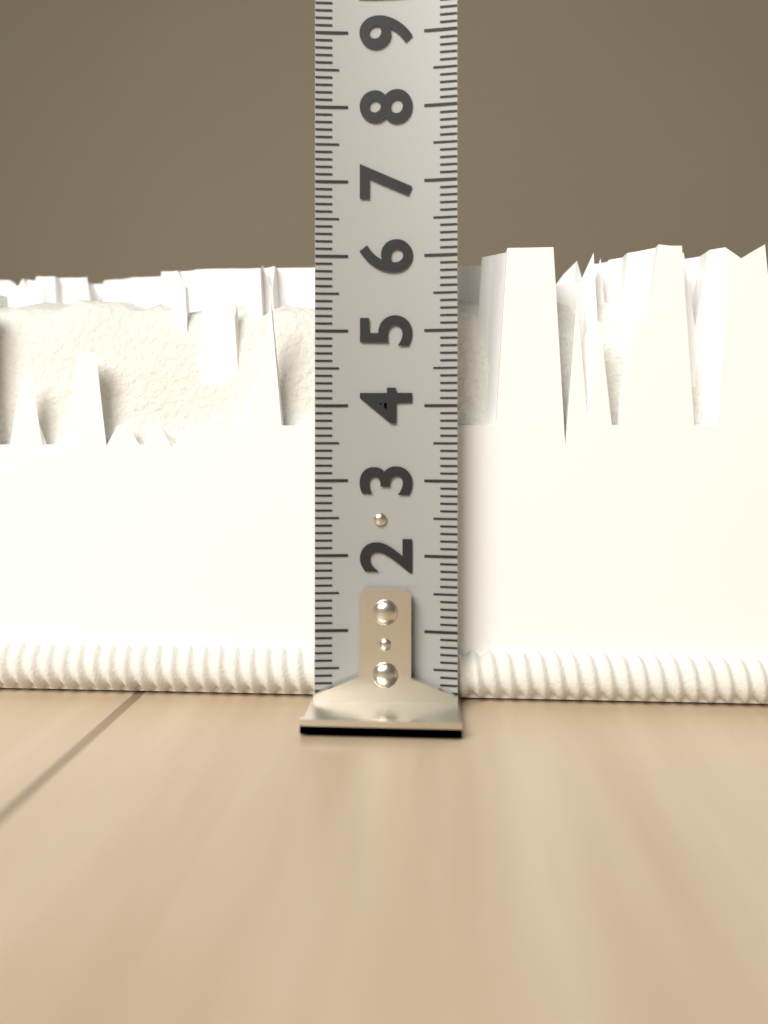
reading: 6.2 (no unit)
